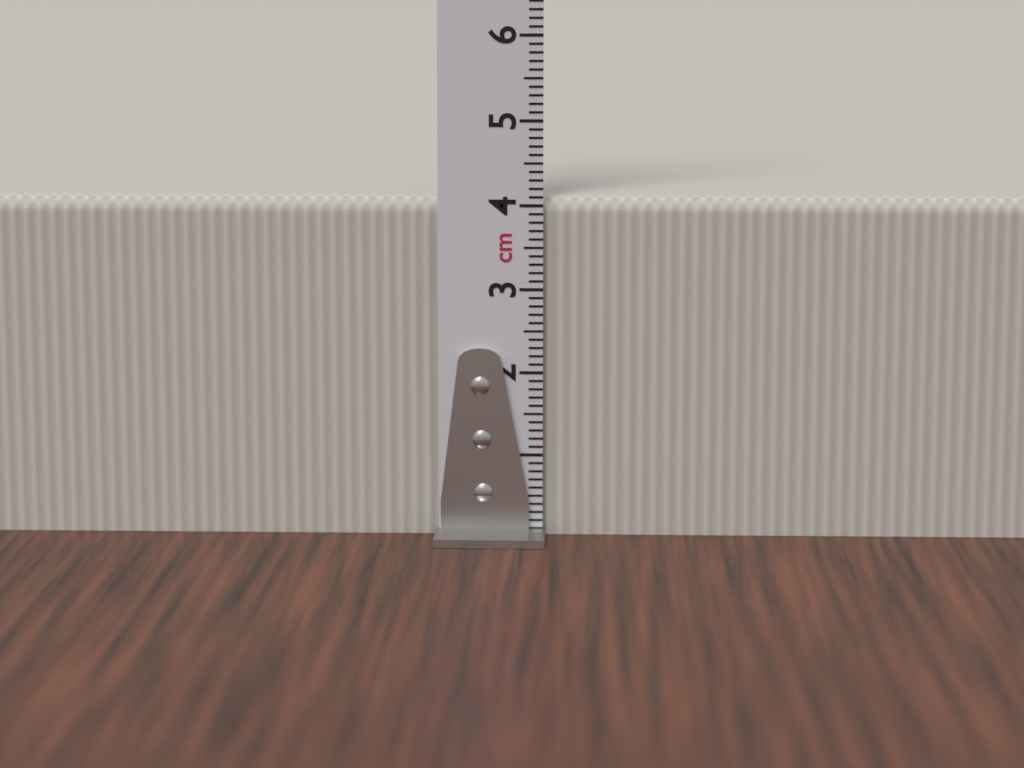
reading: 4.1 cm
